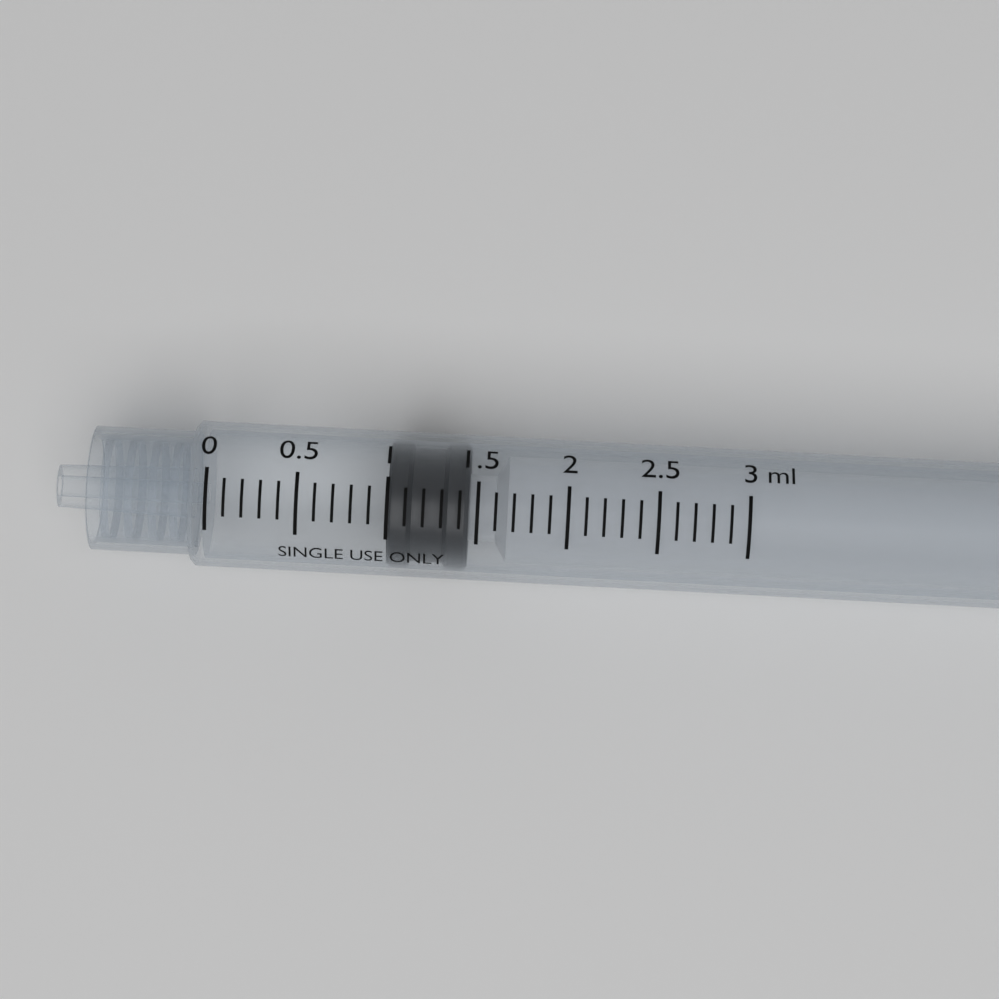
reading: 1.0 ml
